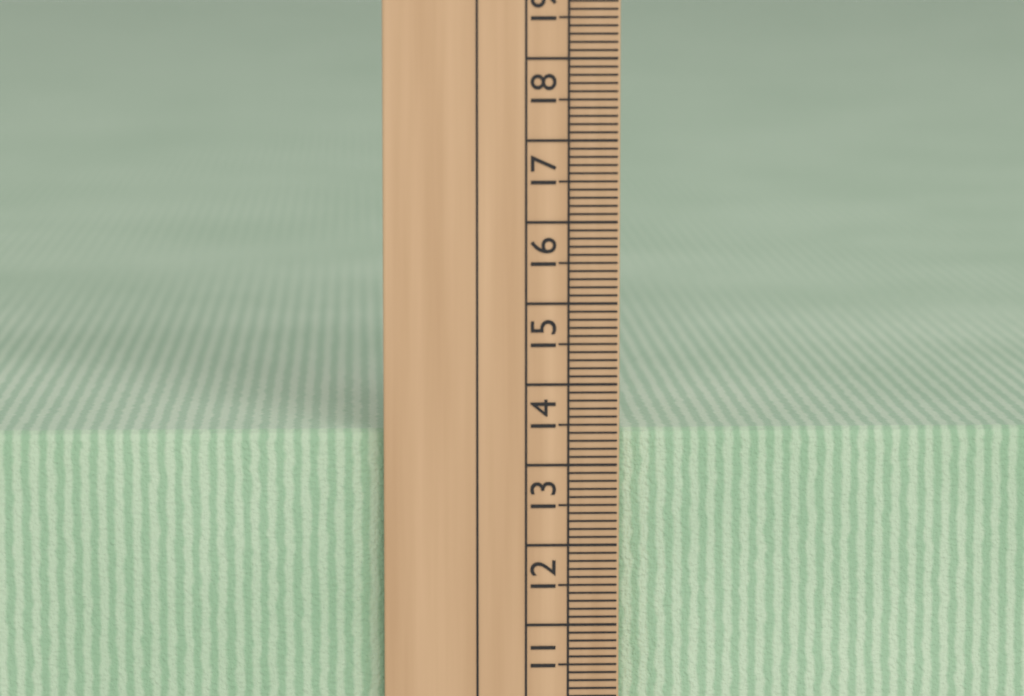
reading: 13.4 cm
